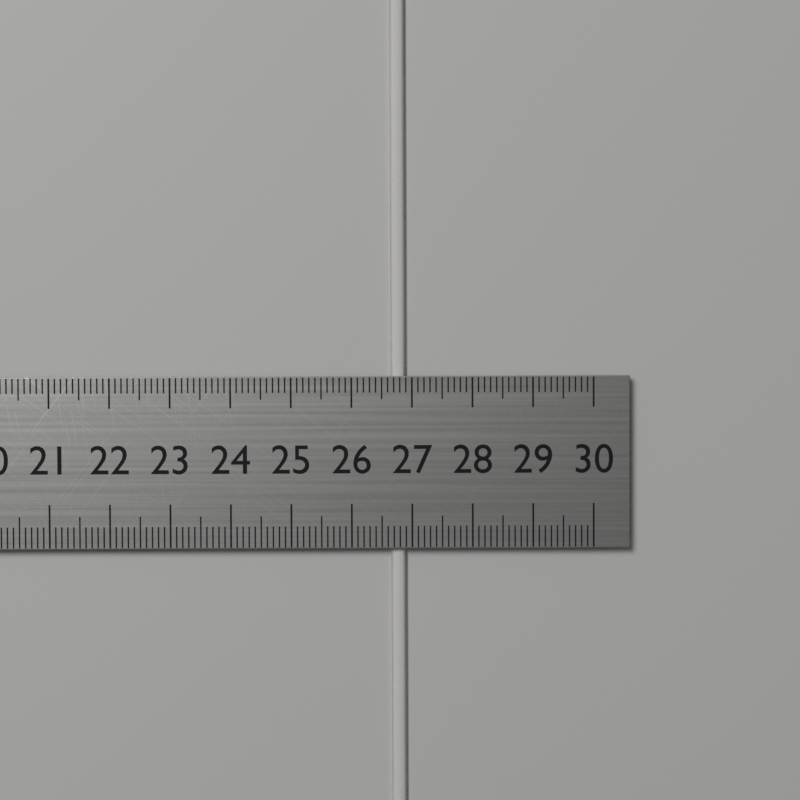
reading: 26.9 cm
